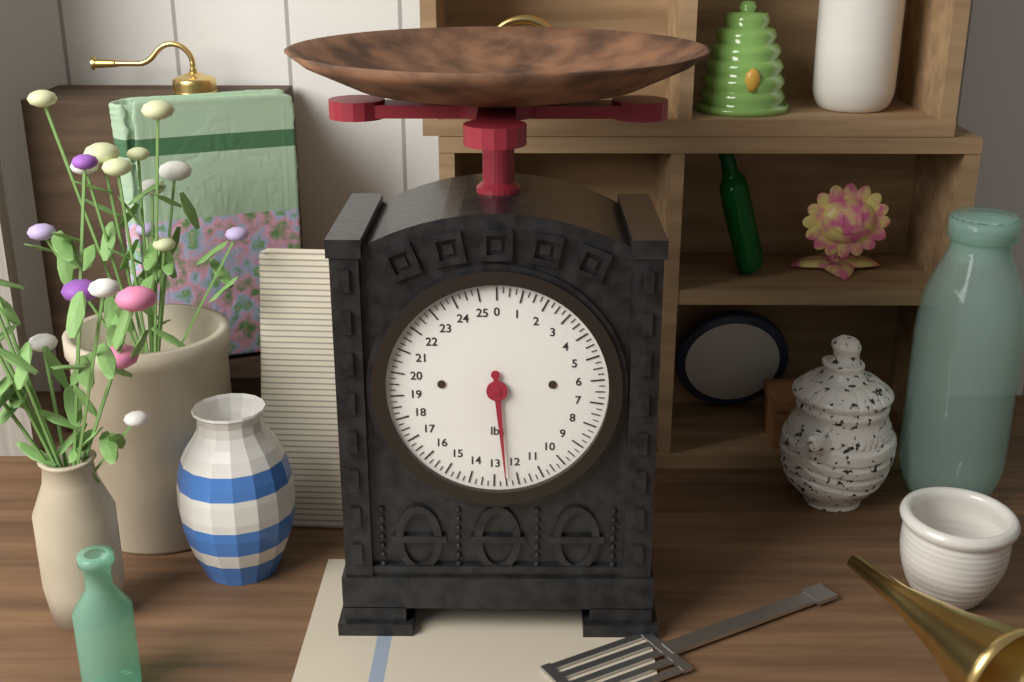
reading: 12.50 lbs
